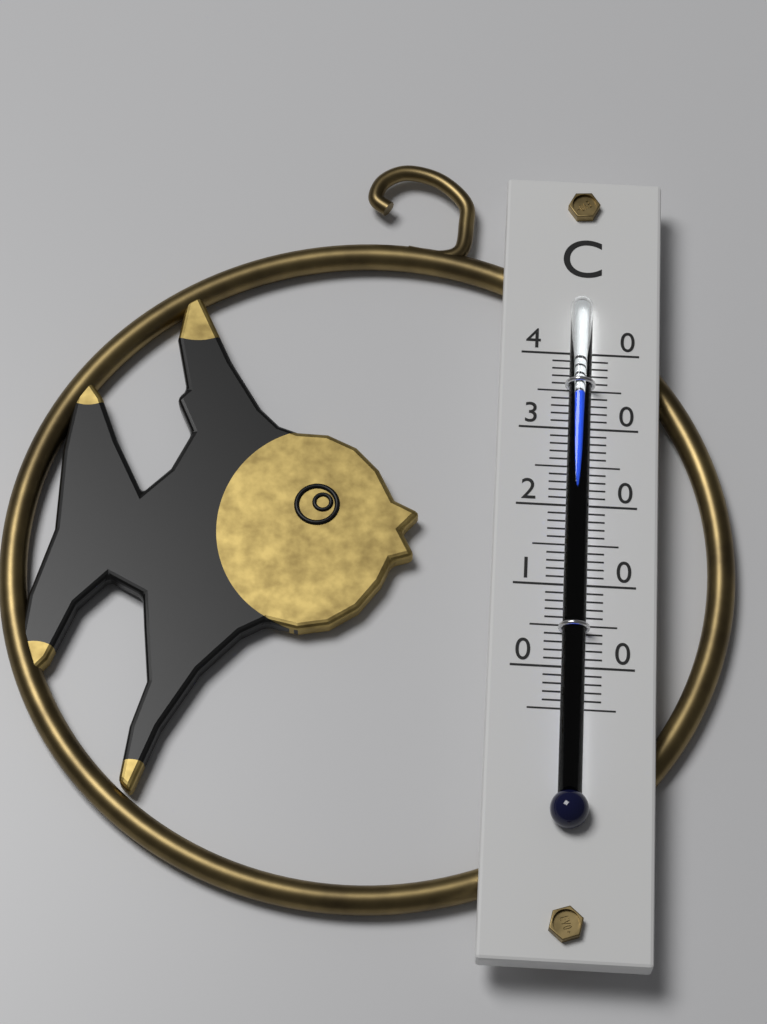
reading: 34 °C
